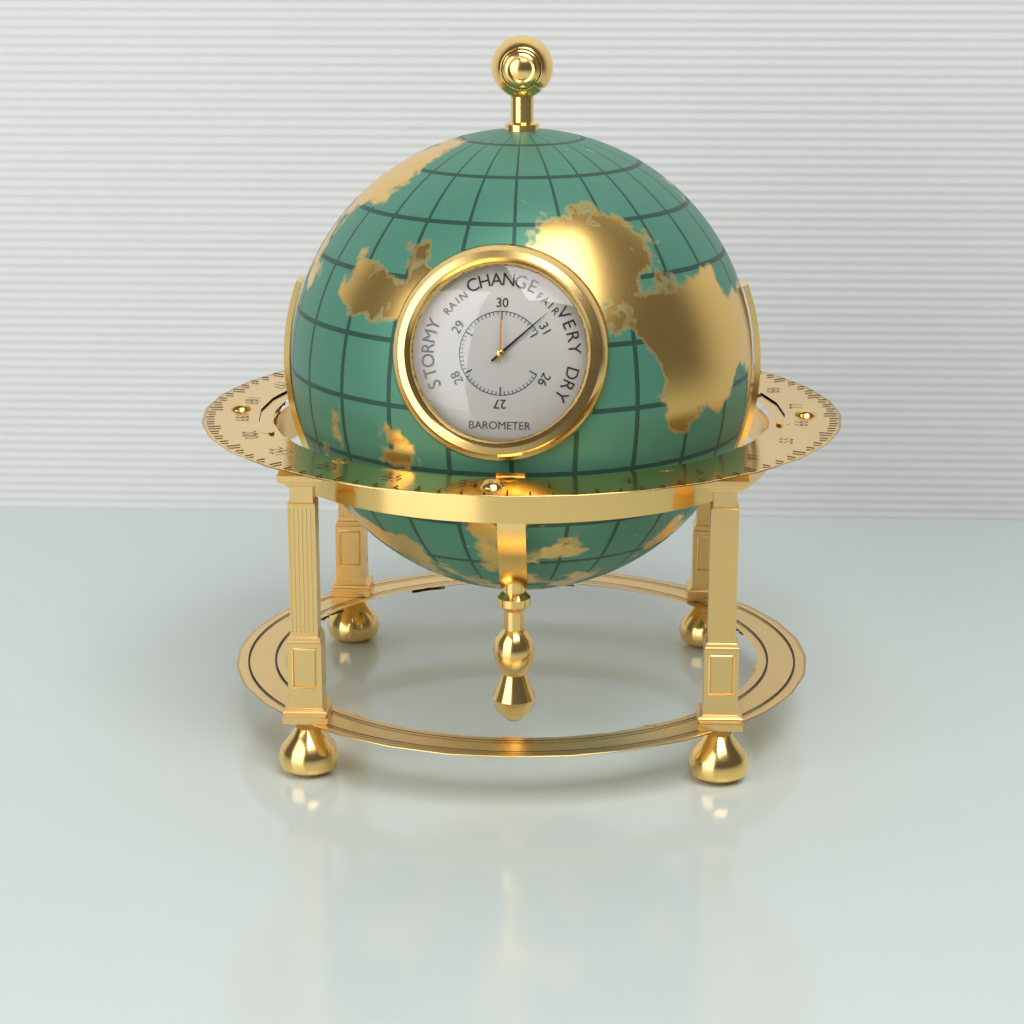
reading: 30.8 inHg
